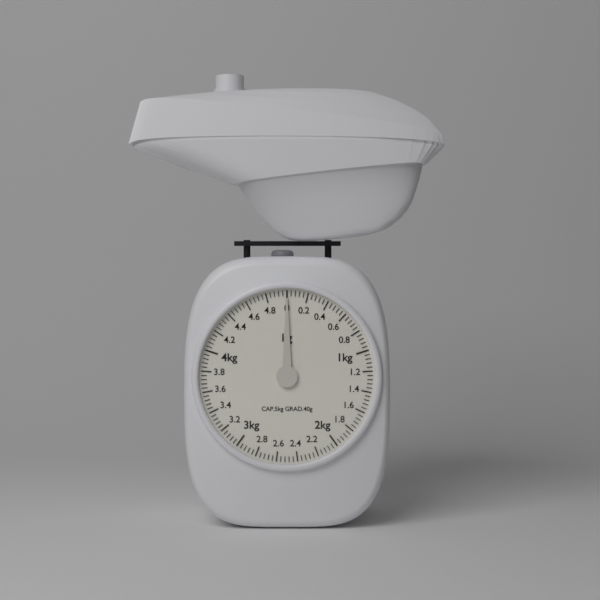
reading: 0.00 kg
